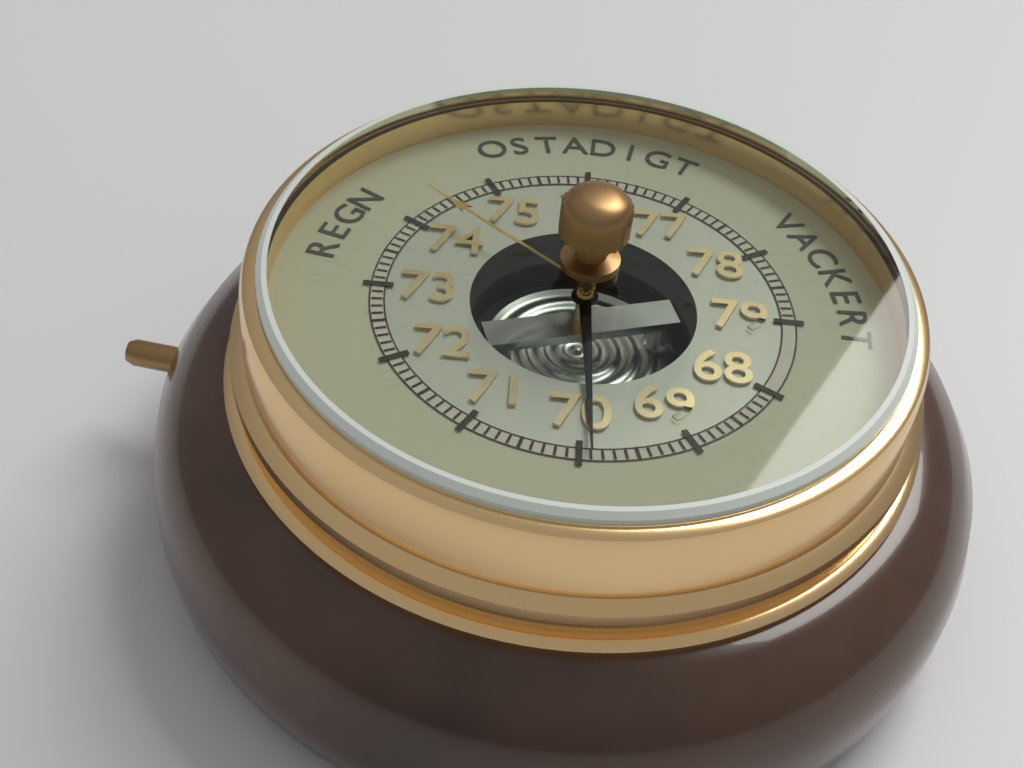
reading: 69.9 (no unit)
